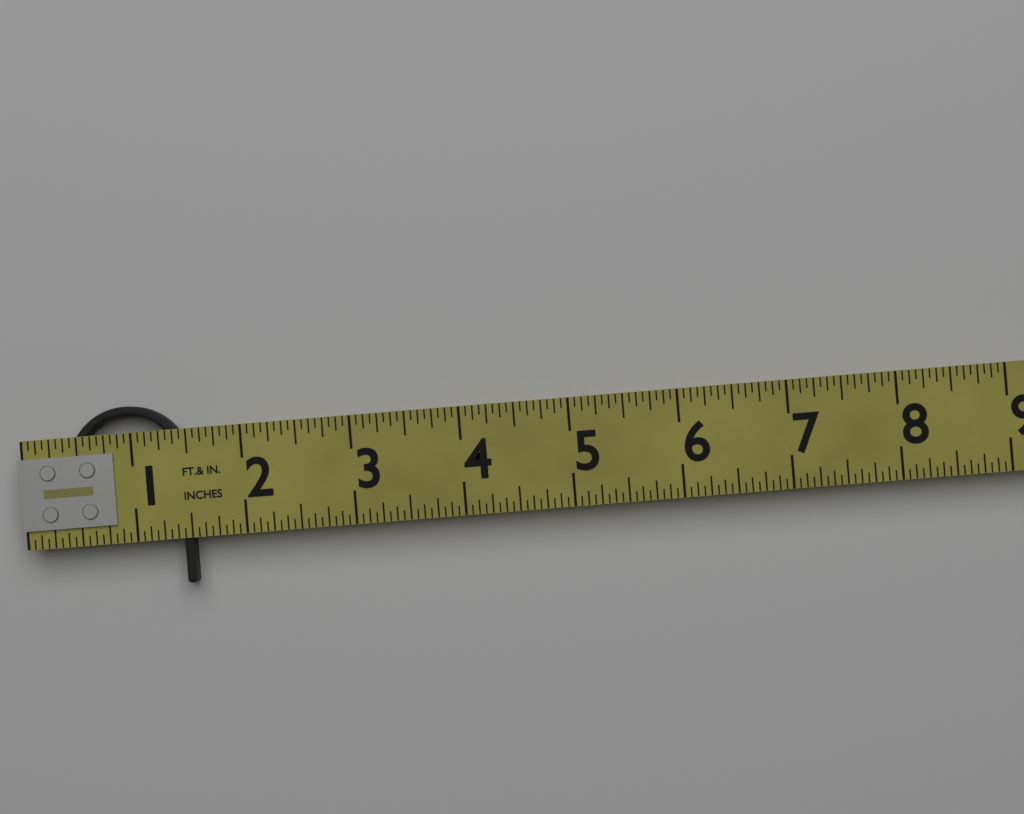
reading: 1.5000 in
